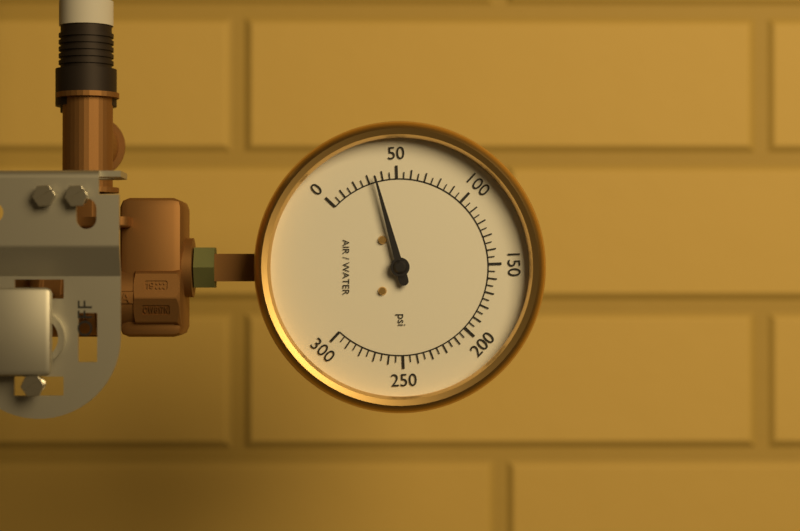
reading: 35 psi
